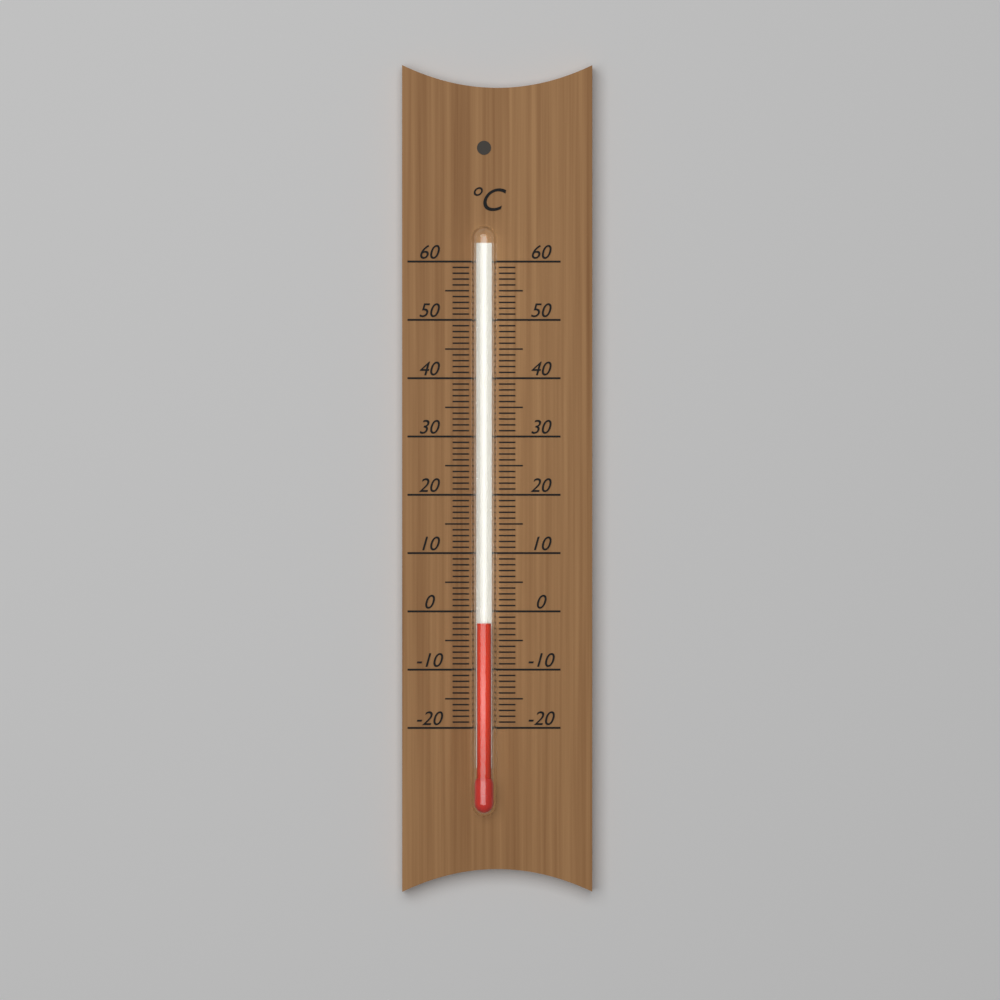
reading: -2 °C
